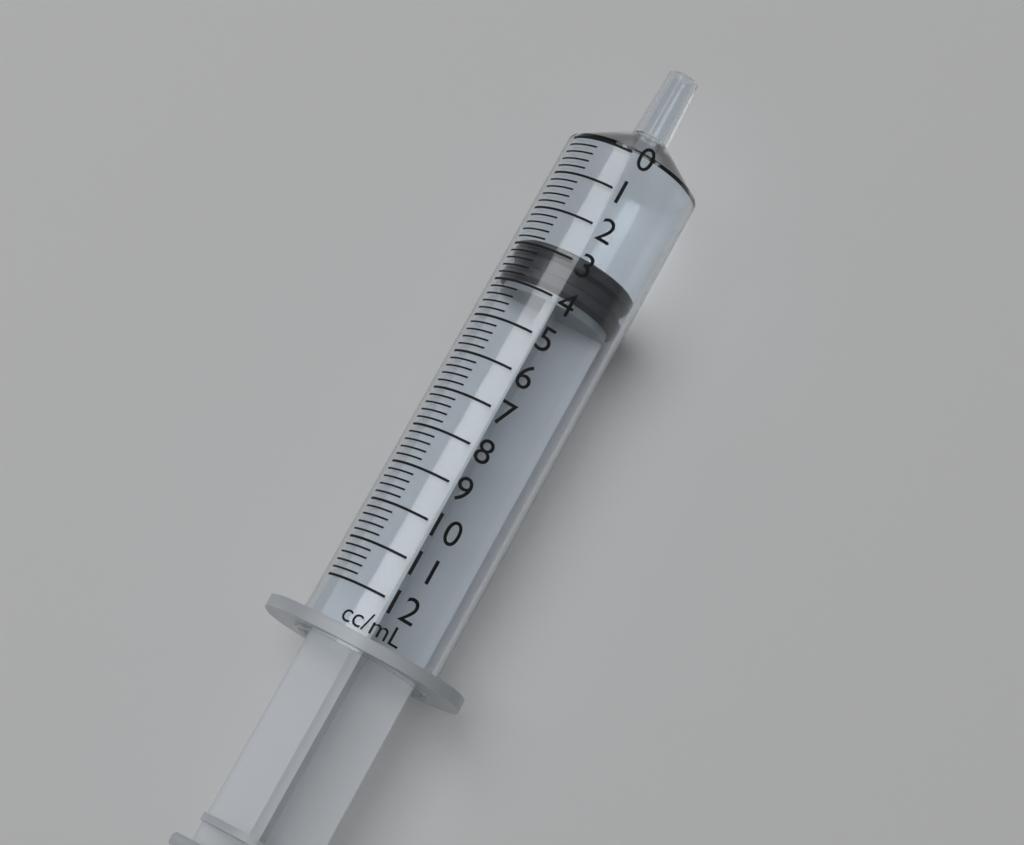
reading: 2.8 ml
